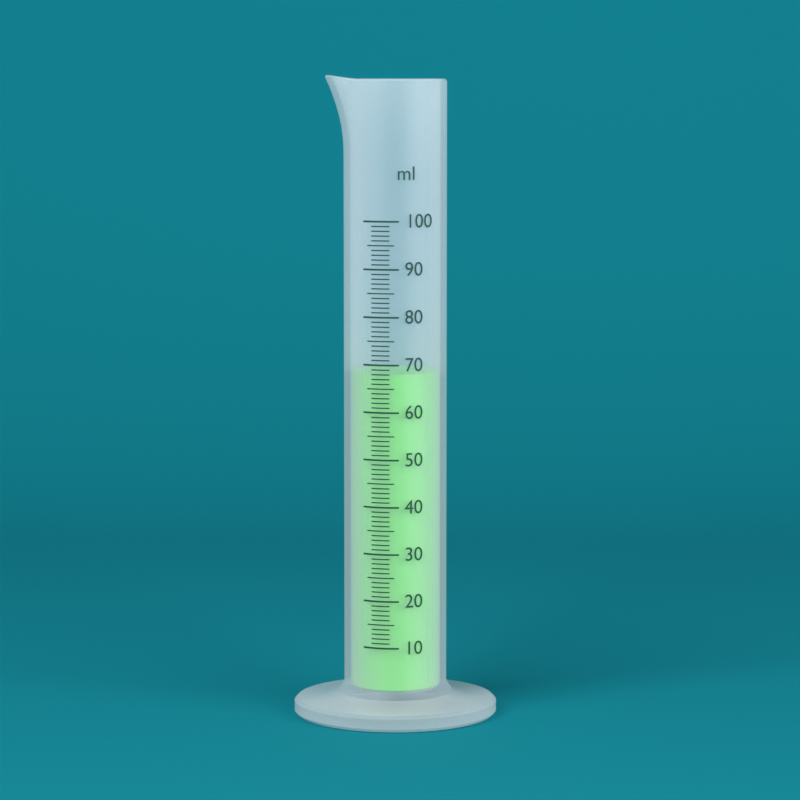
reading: 68 ml
